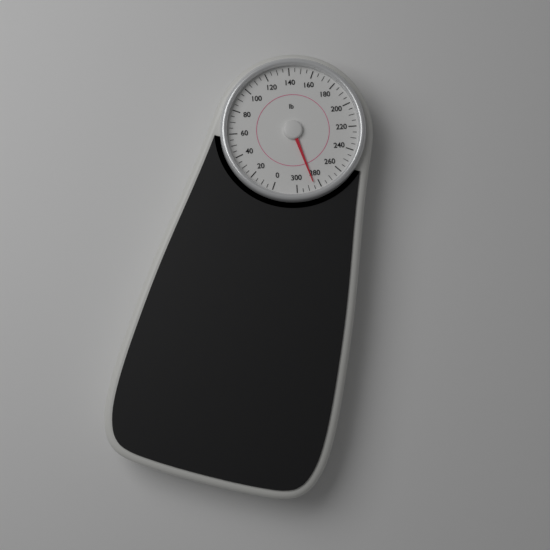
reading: 285 lb
